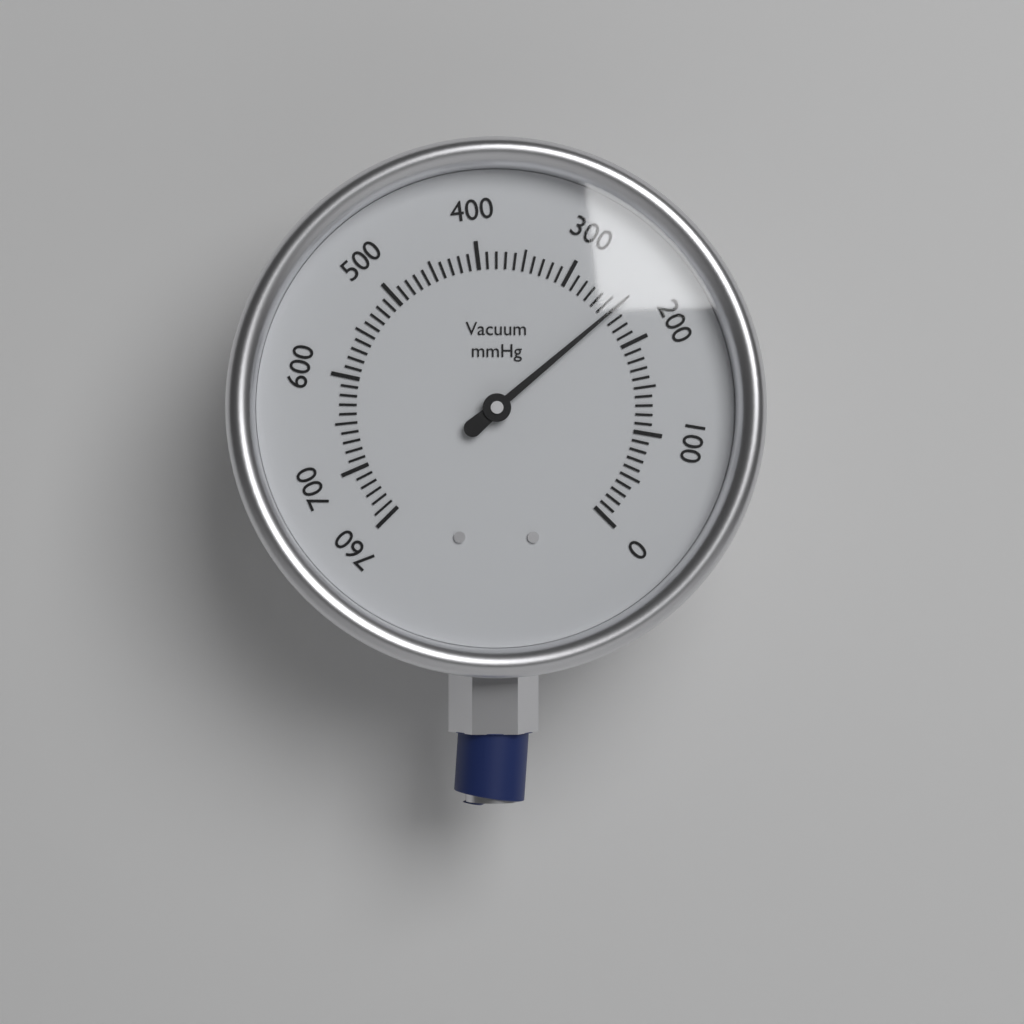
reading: 240 mmHg
